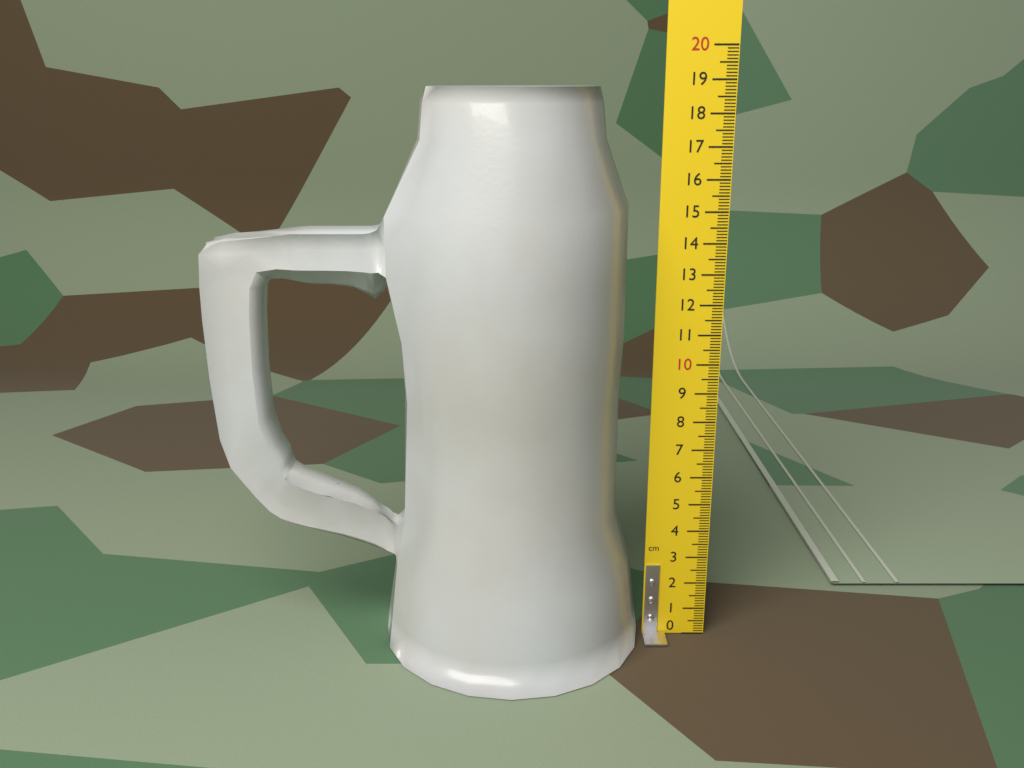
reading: 18.8 cm
